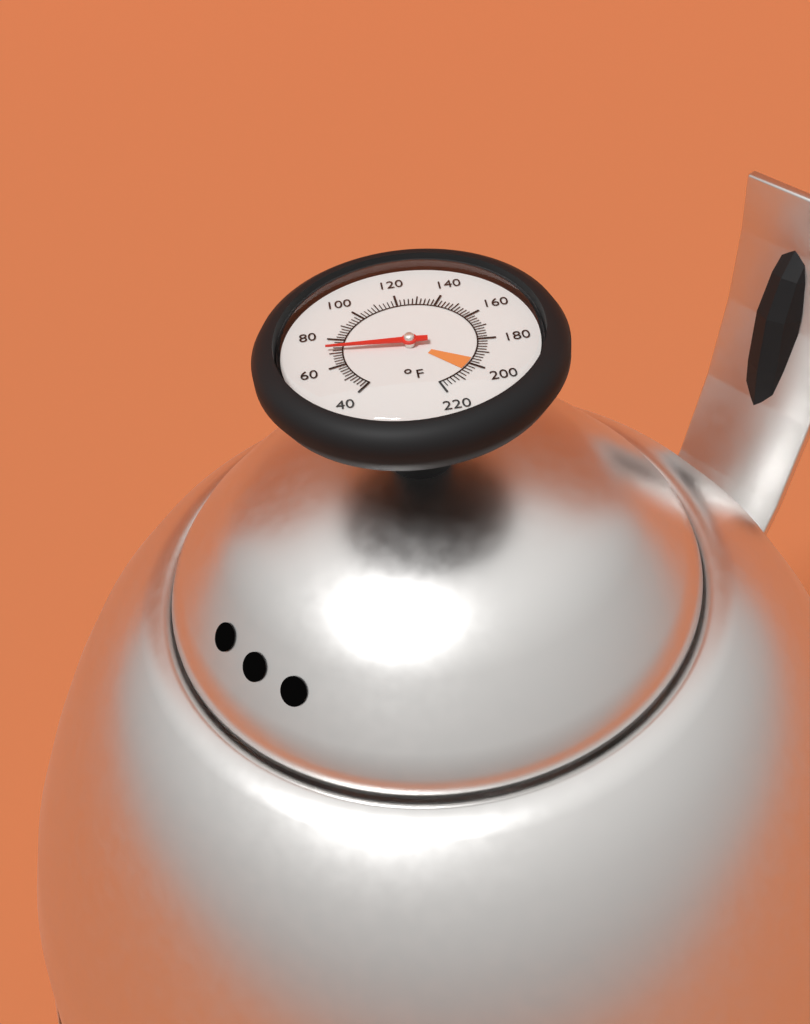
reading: 72 °F
